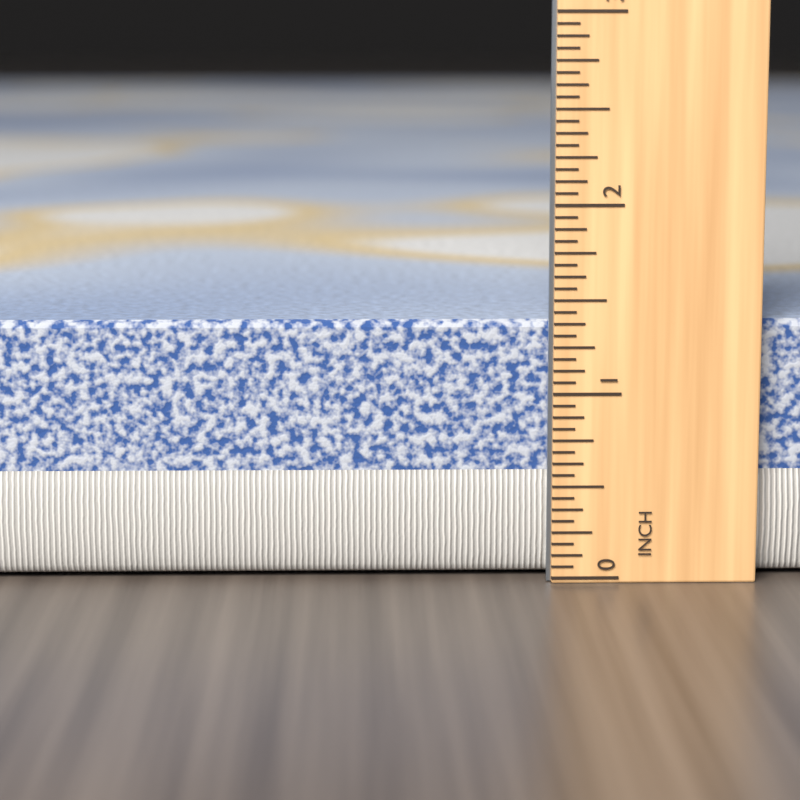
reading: 1.3750 in
